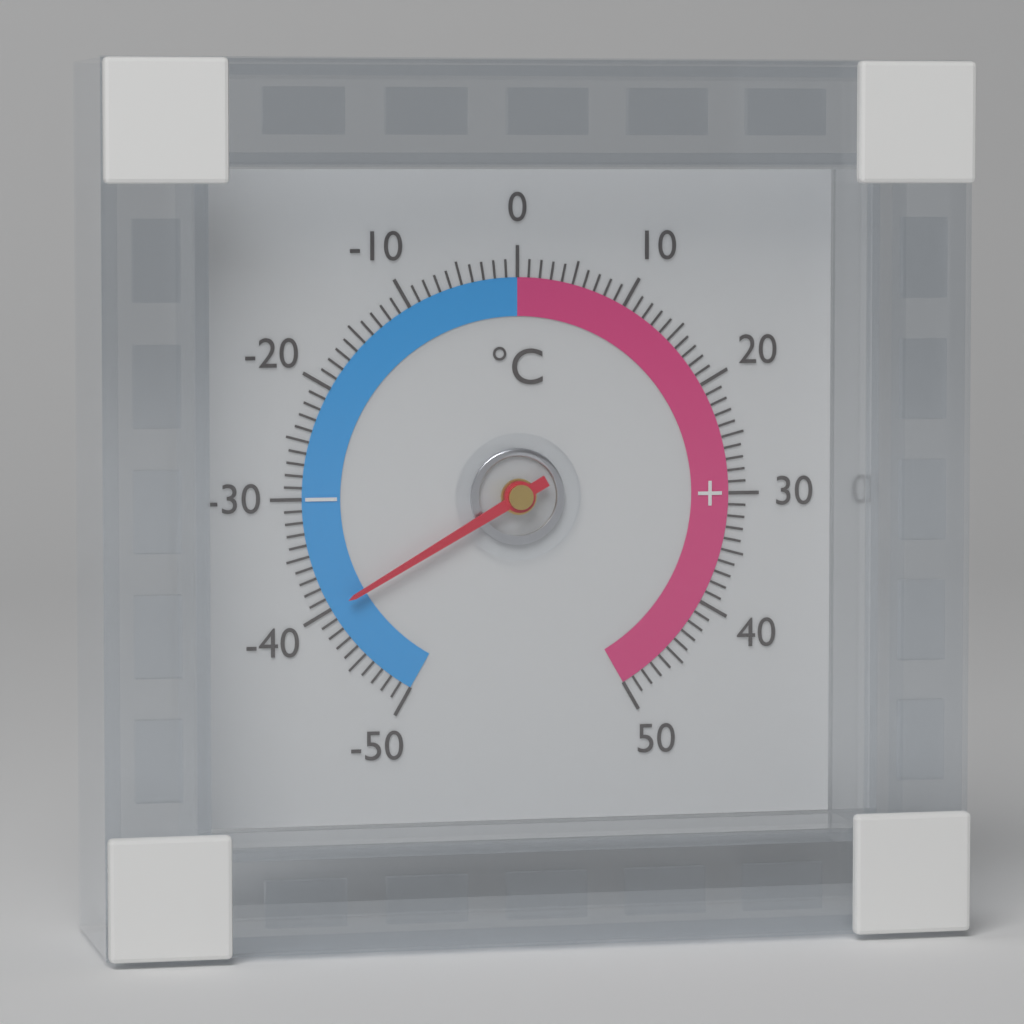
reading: -40 °C
